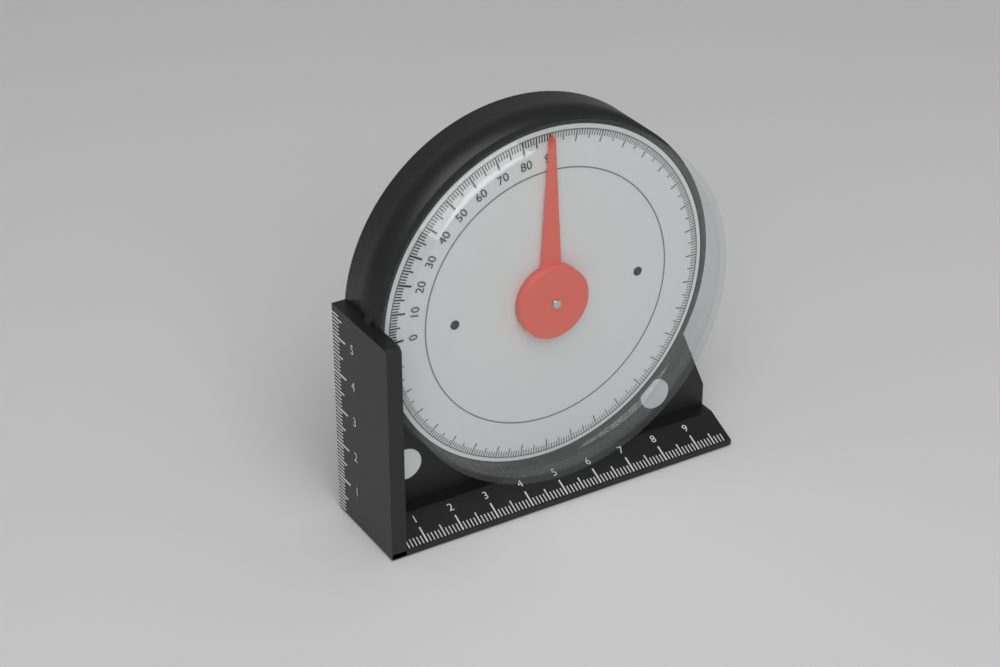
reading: 90 (no unit)
